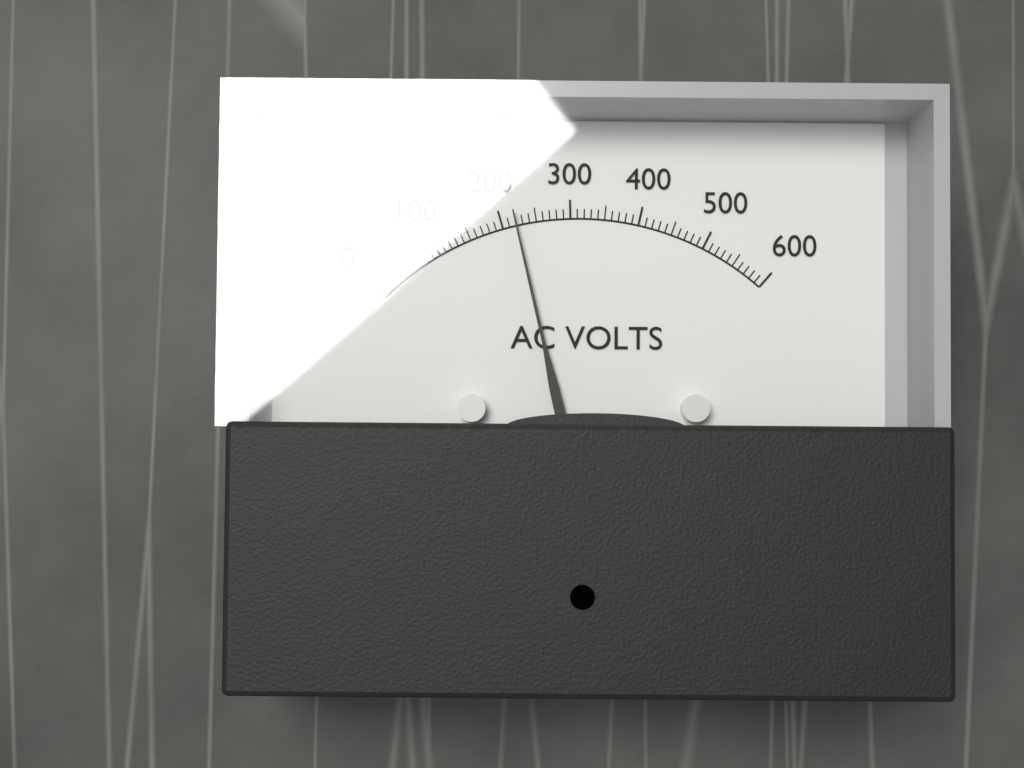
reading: 220 V
